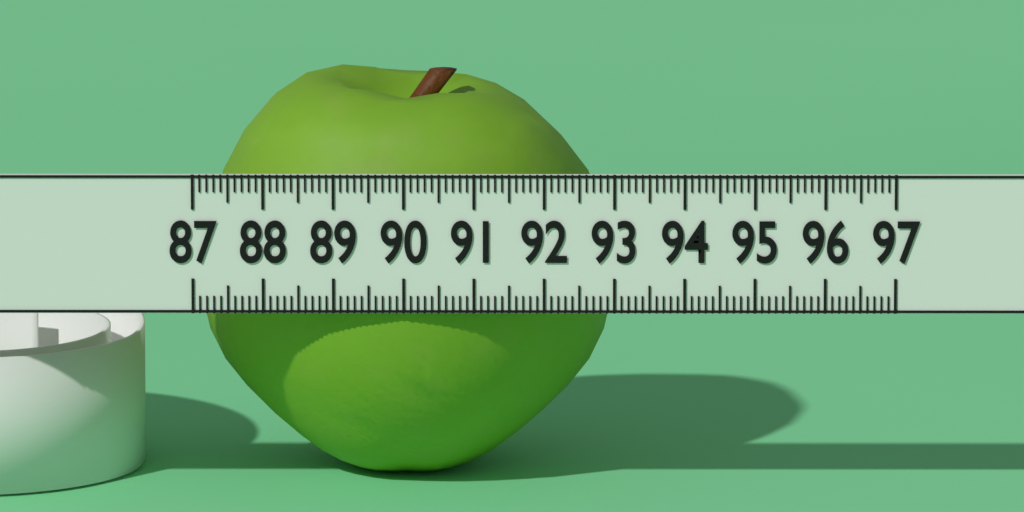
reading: 93.0 (no unit)
